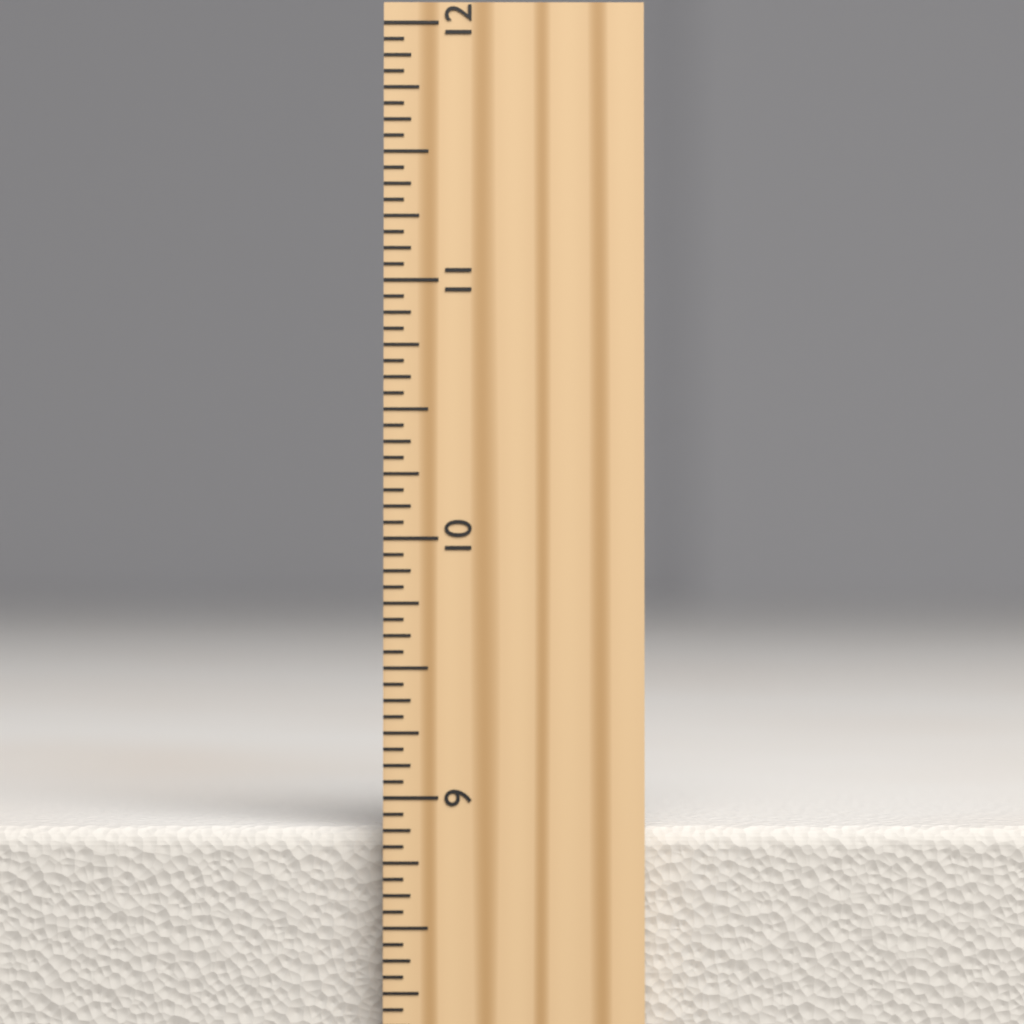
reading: 8.8750 inch
